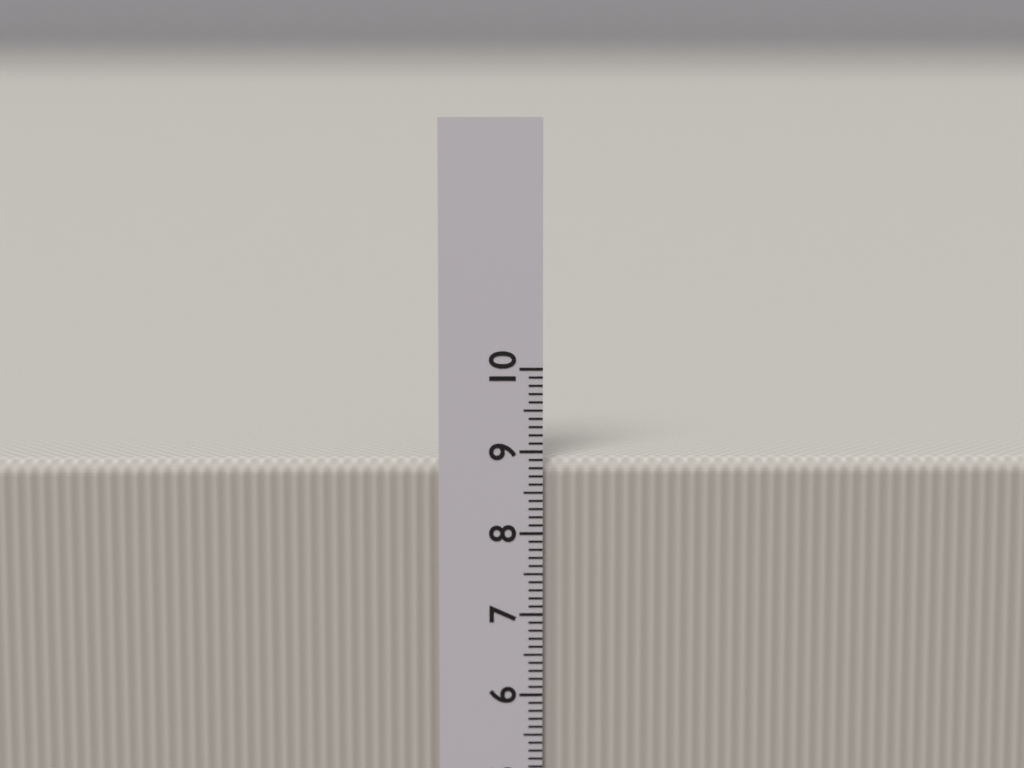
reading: 8.9 cm
